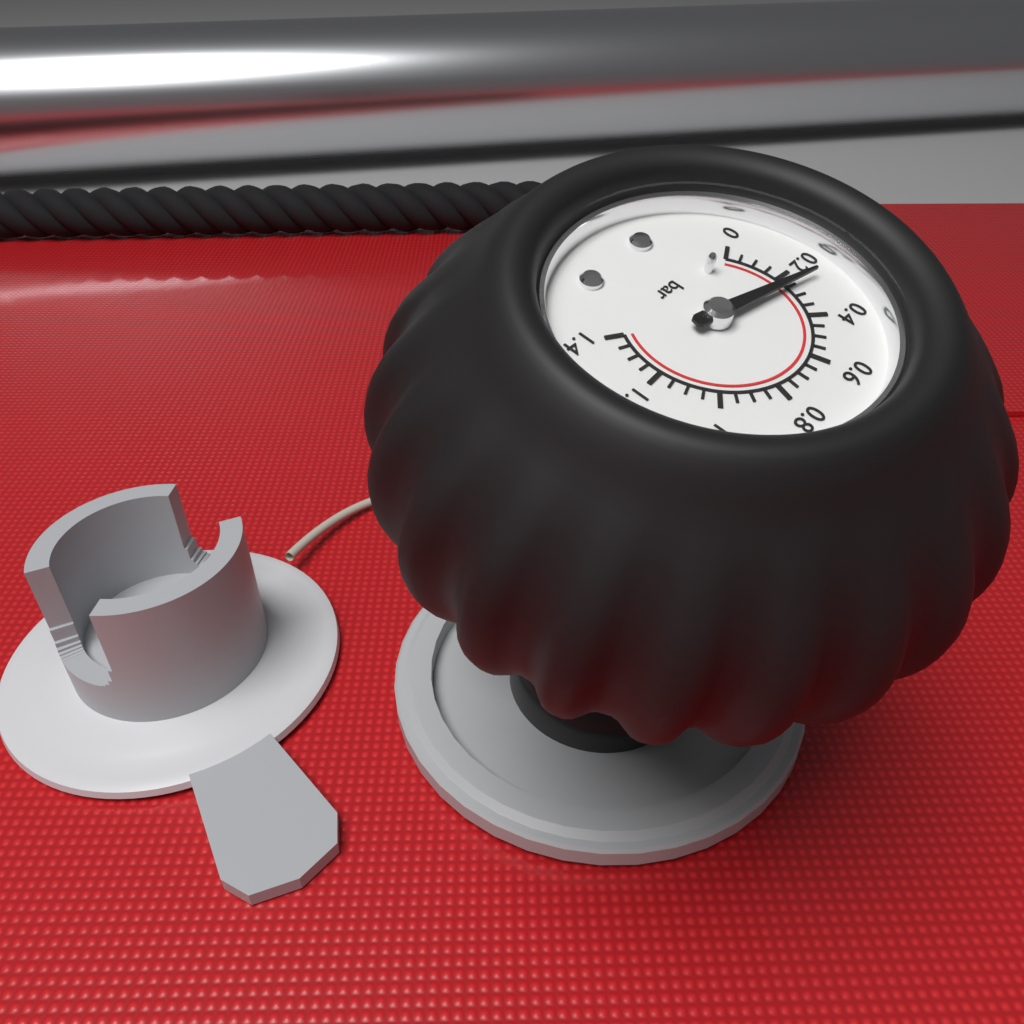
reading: 0.25 bar
